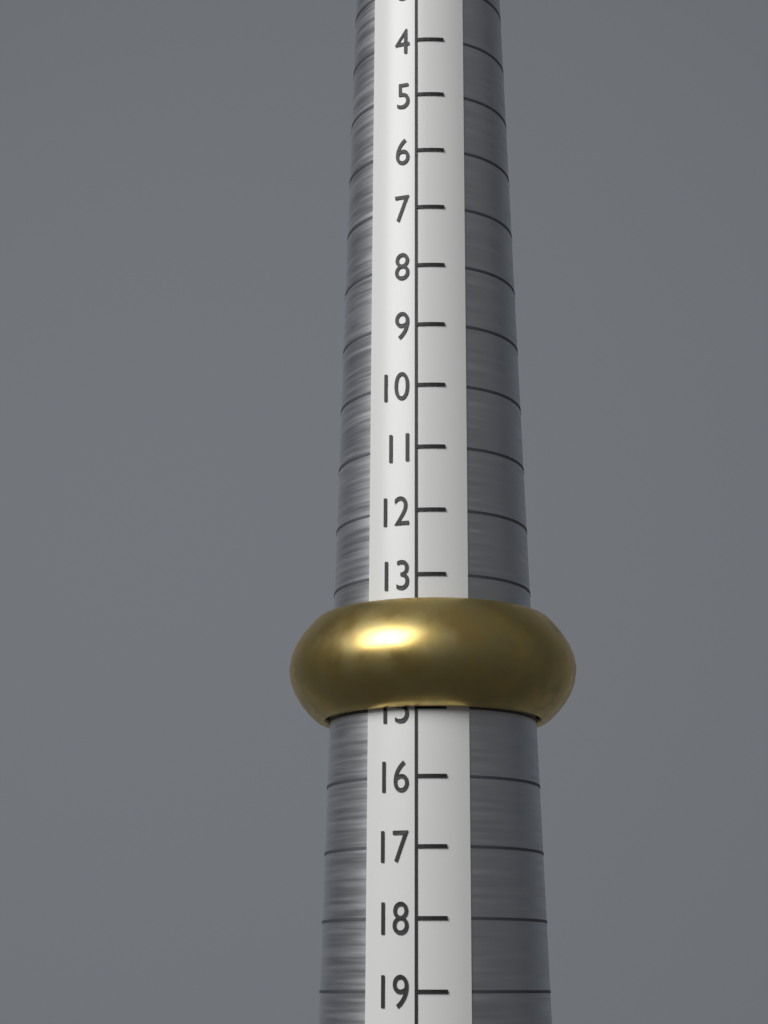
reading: 15 (no unit)
